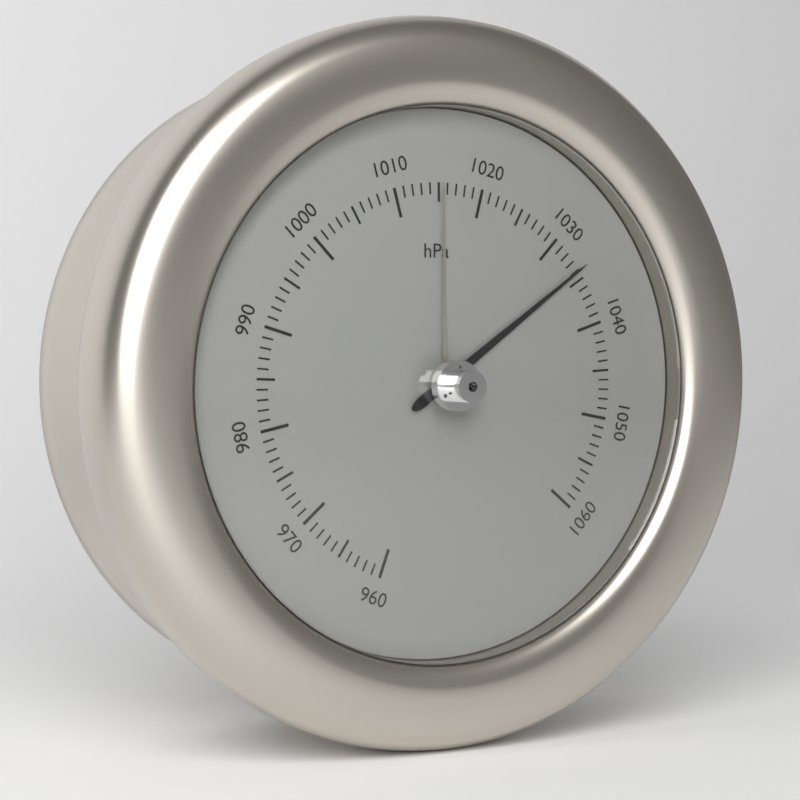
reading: 1034 hPa
